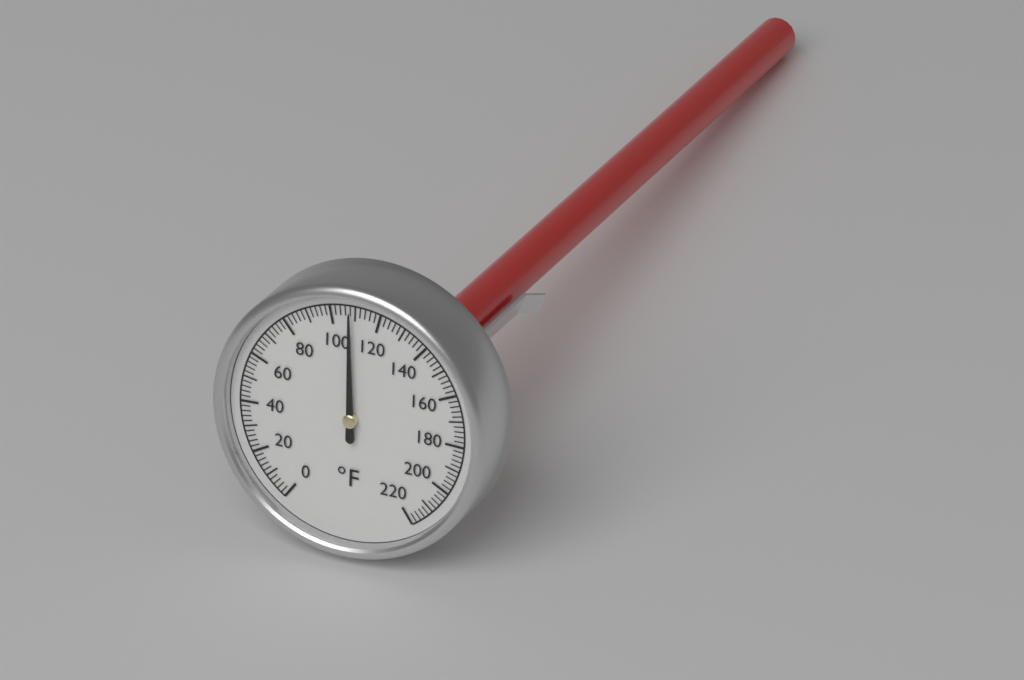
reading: 108 °F
